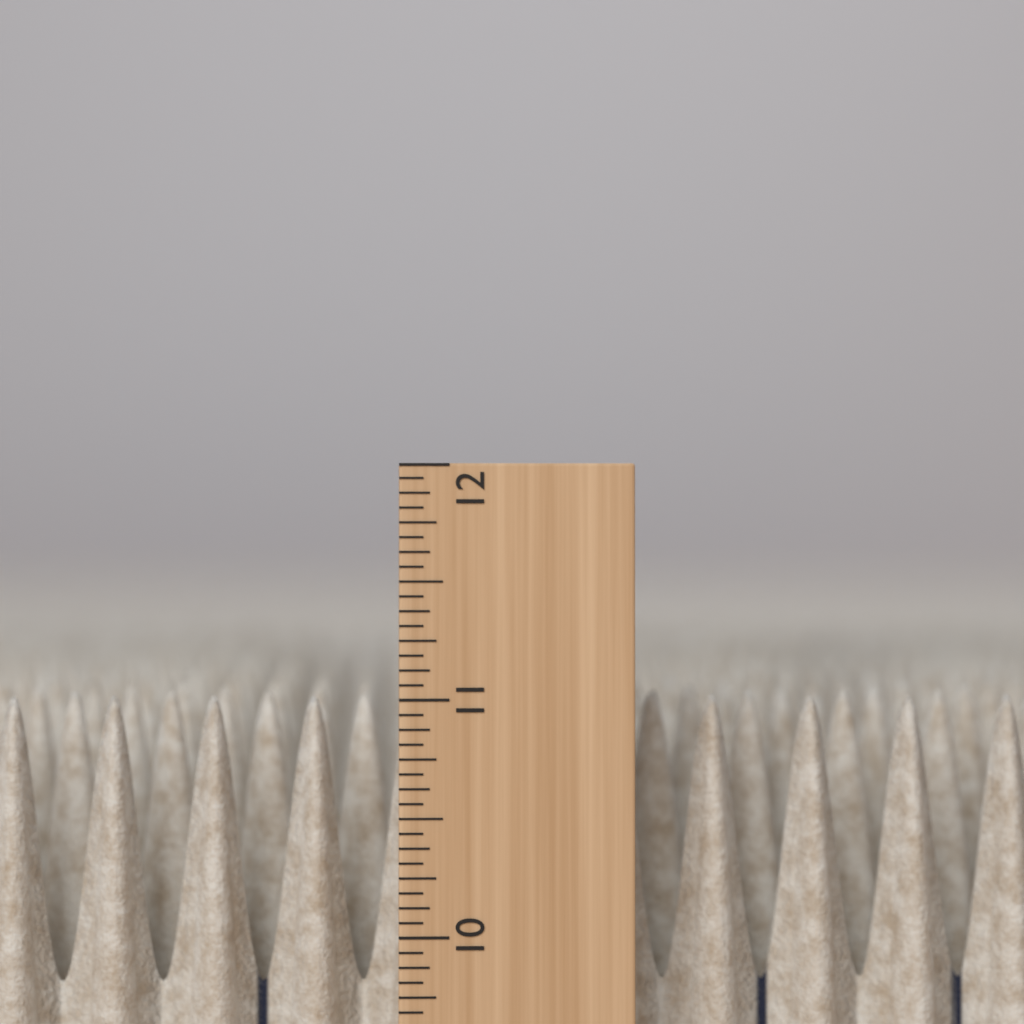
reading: 11.0000 in
